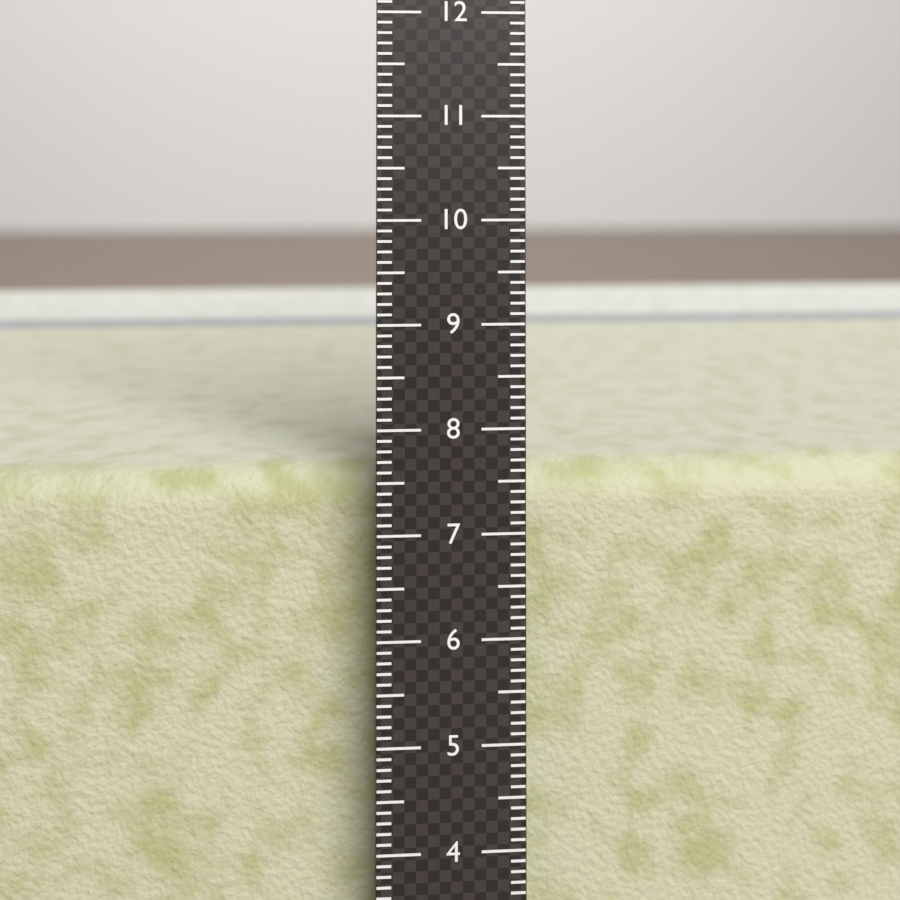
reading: 7.5 cm
